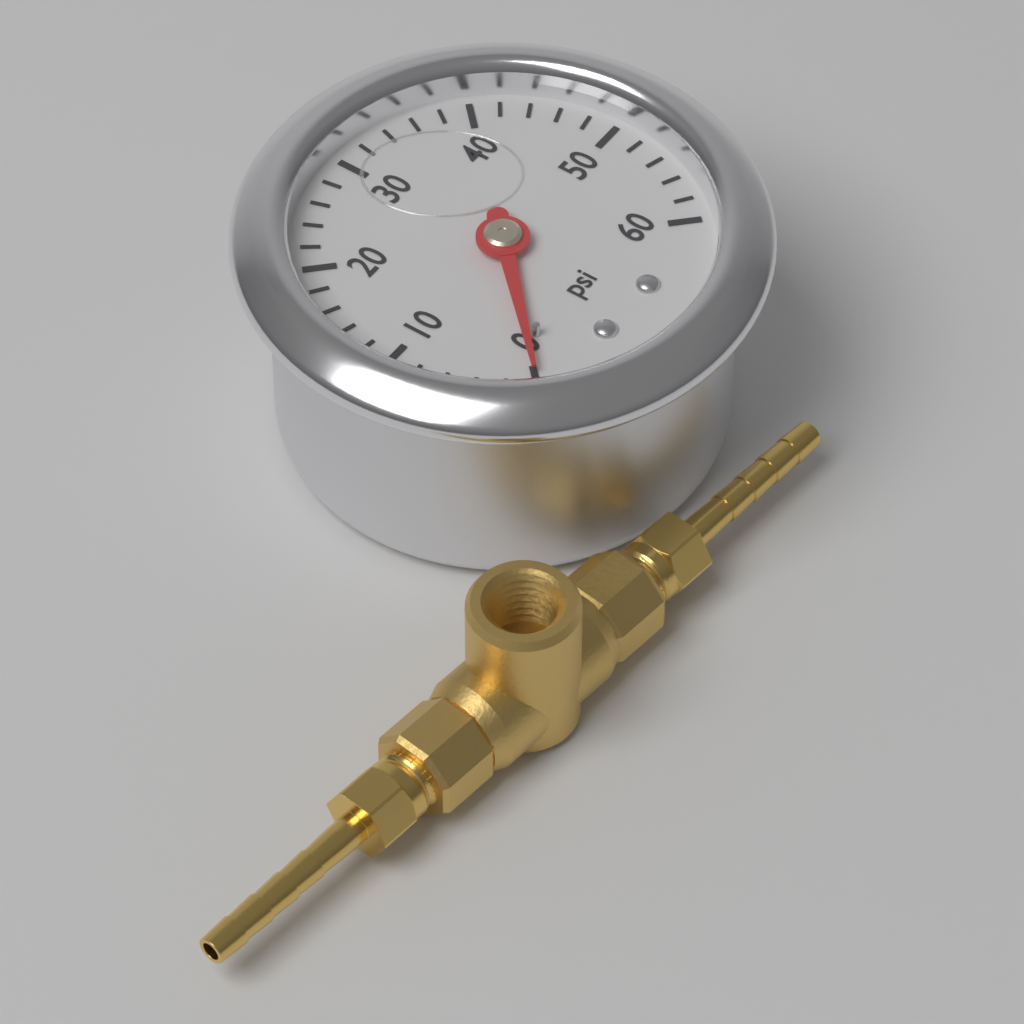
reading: 0 psi
